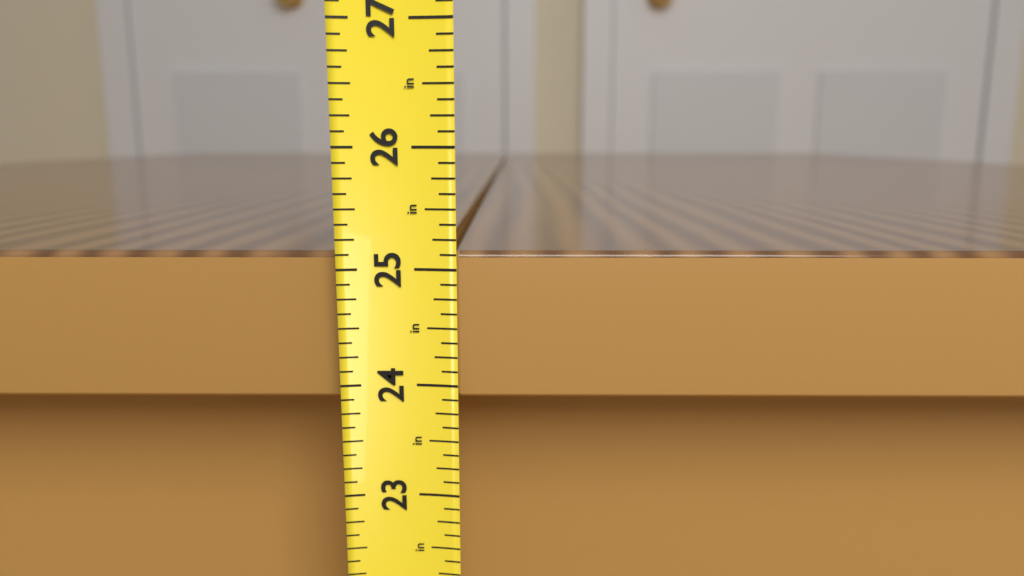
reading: 25.125 in
